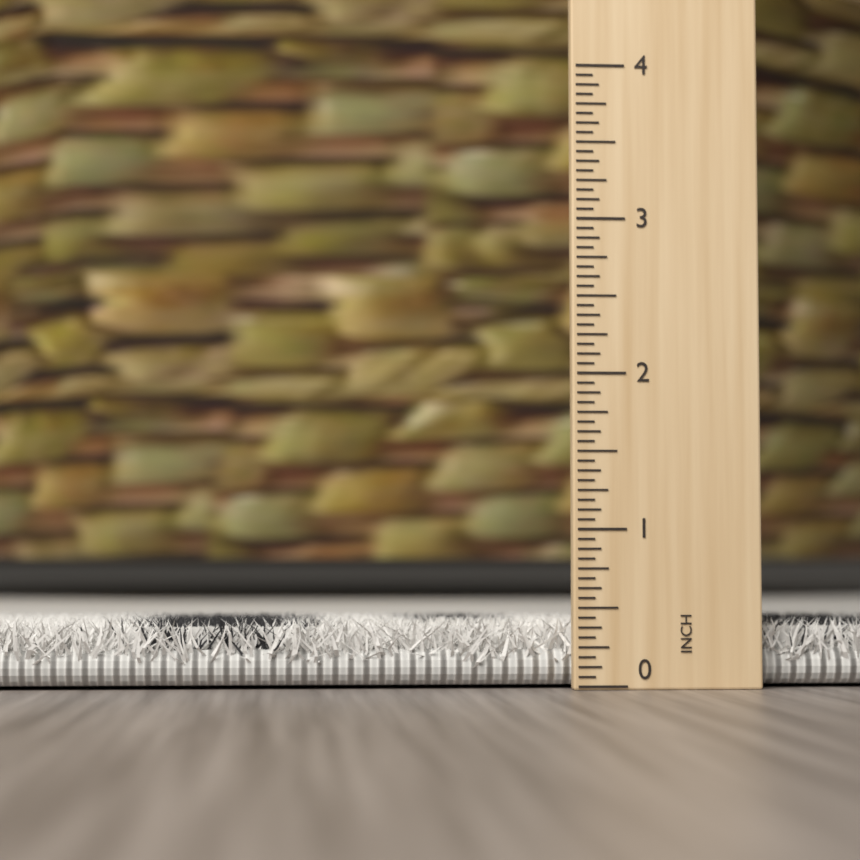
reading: 0.4375 inch
